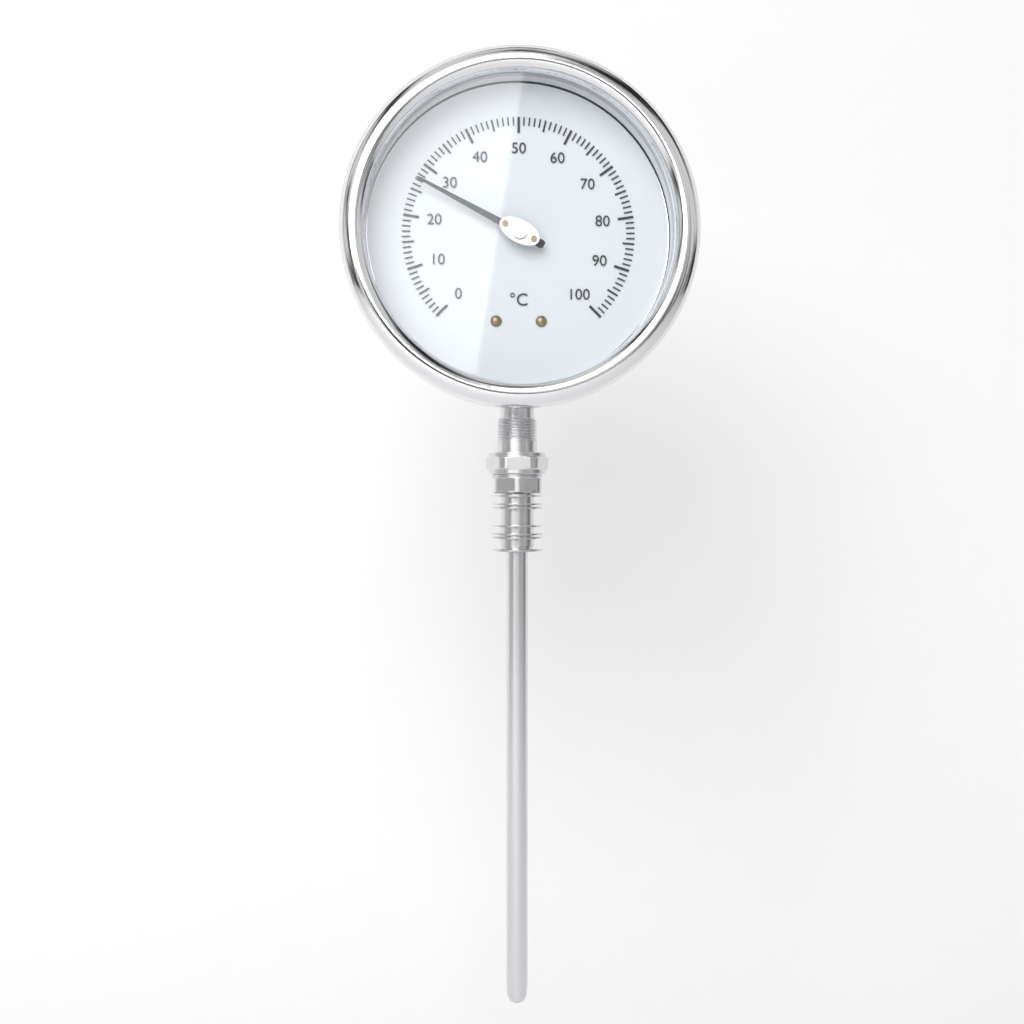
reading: 27 °C
